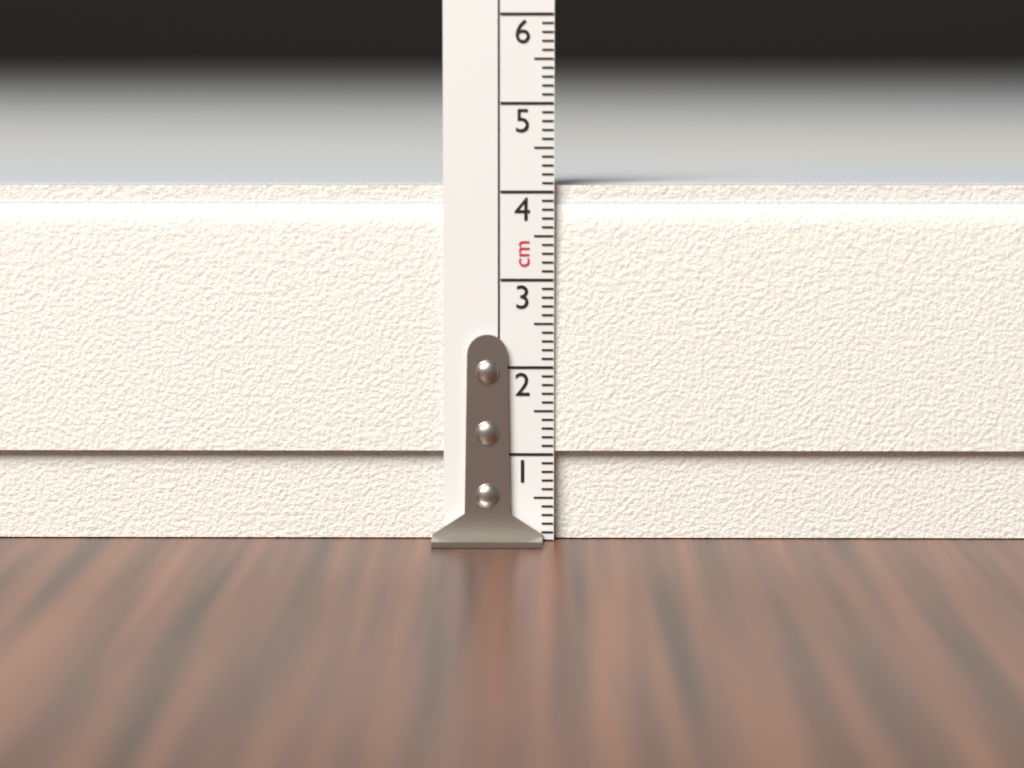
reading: 4.1 cm
